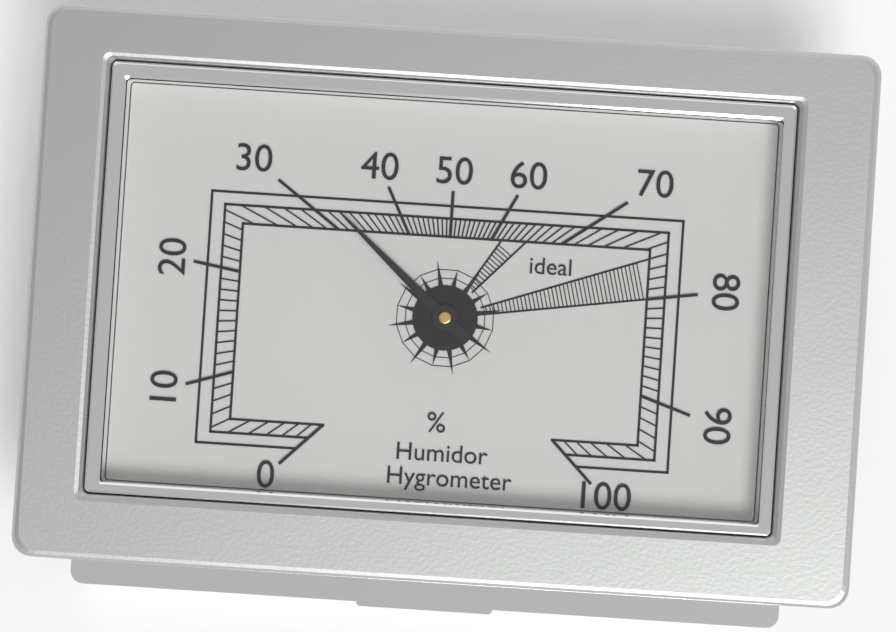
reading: 32 %
